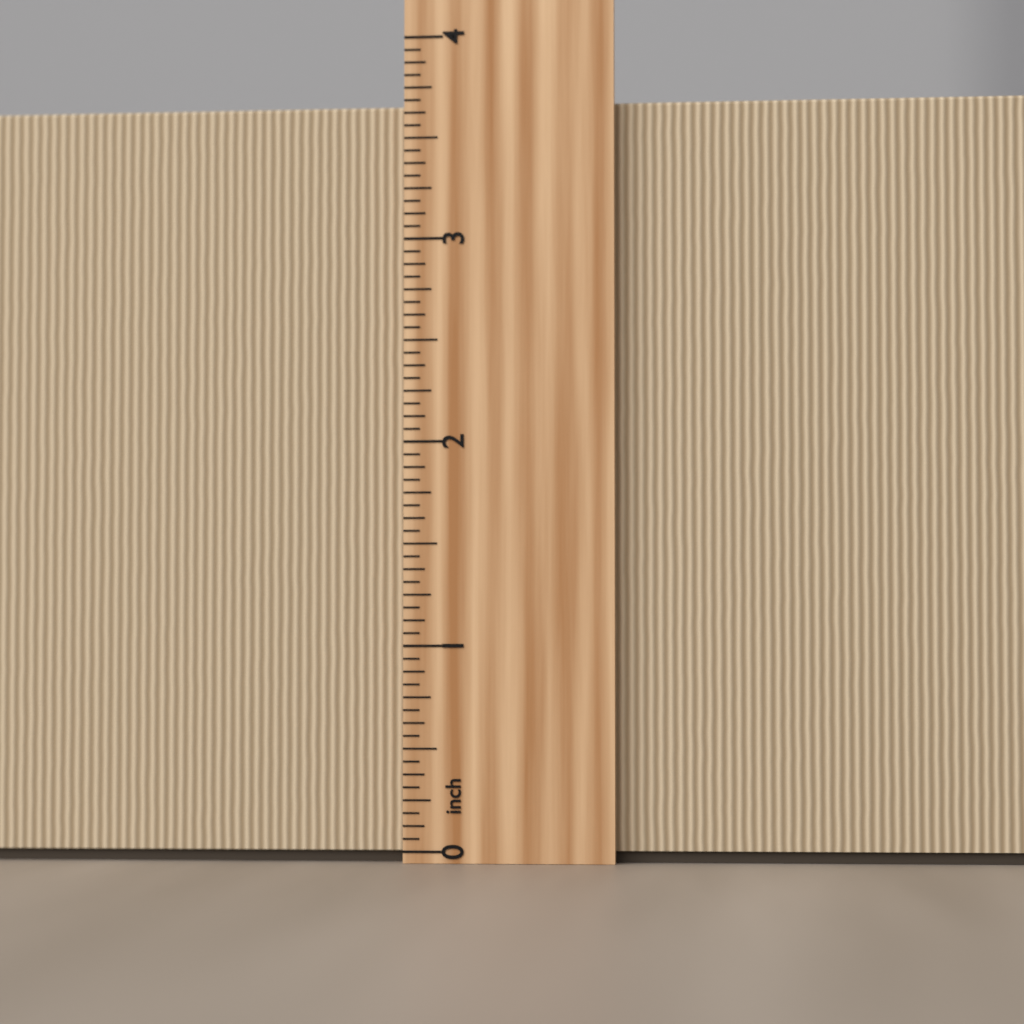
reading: 3.6875 inch
